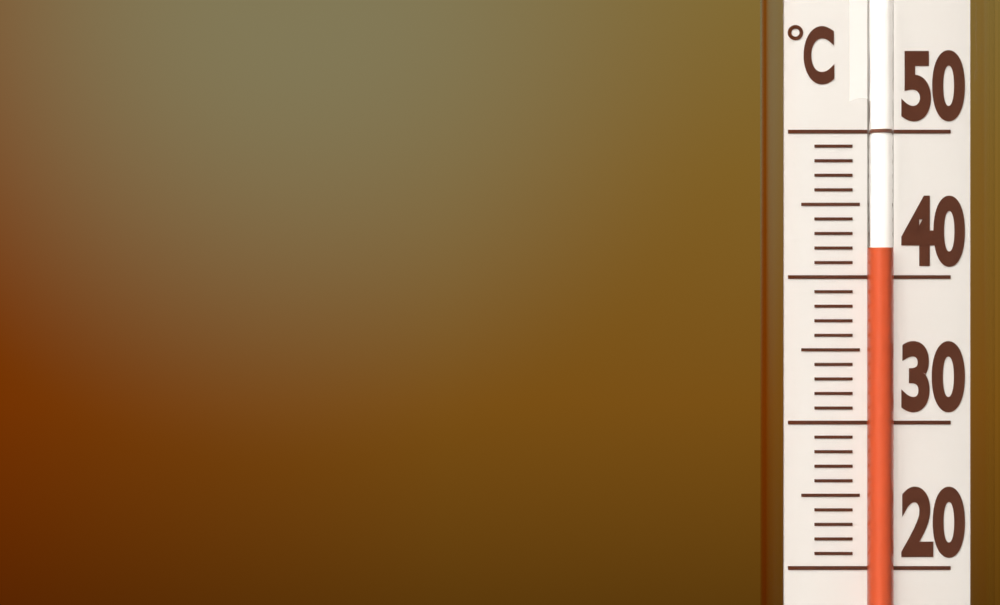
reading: 42 °C
